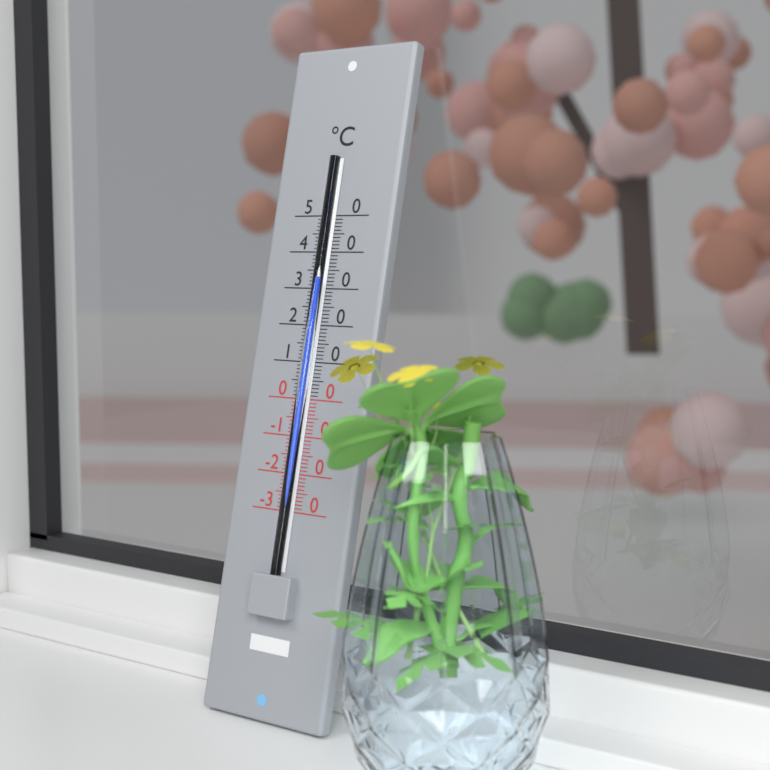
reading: 32 °C
